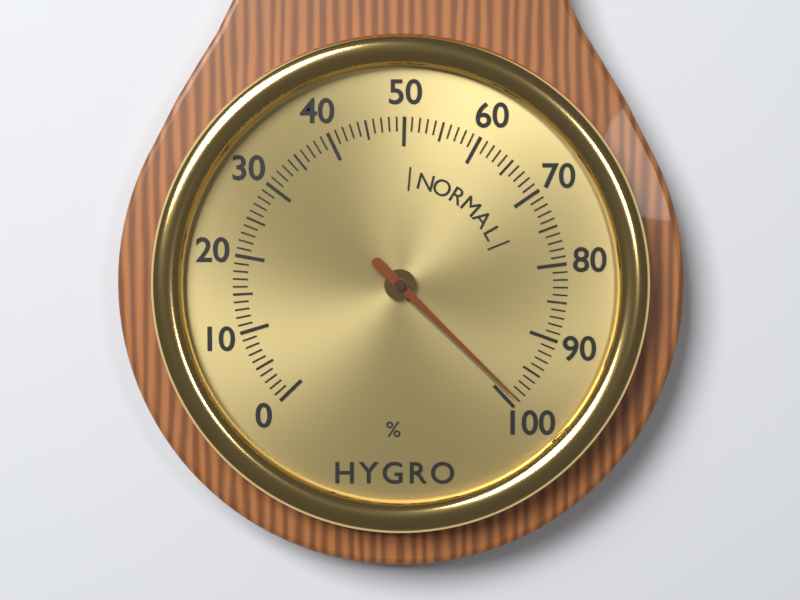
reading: 99 %
